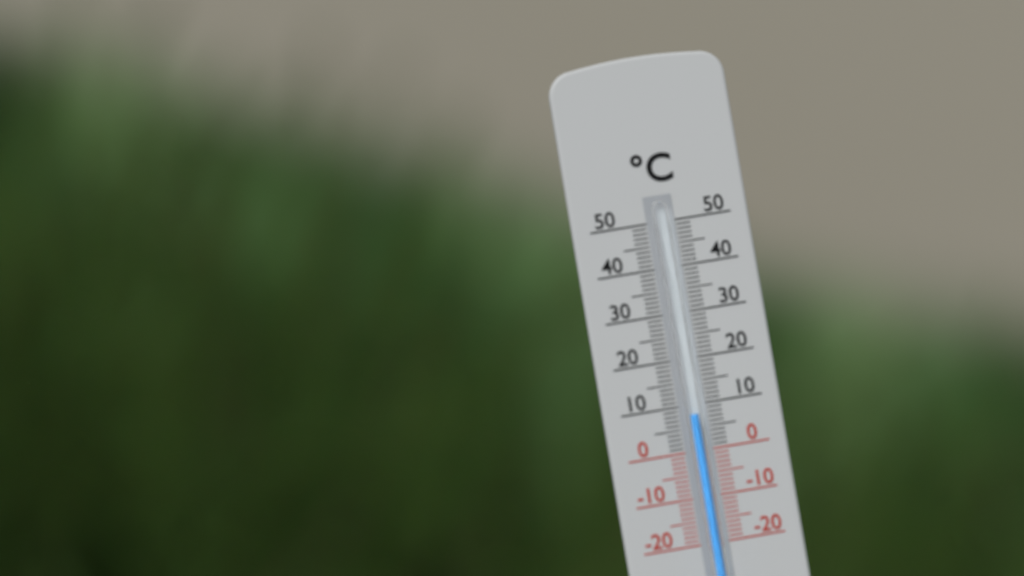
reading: 8 °C
